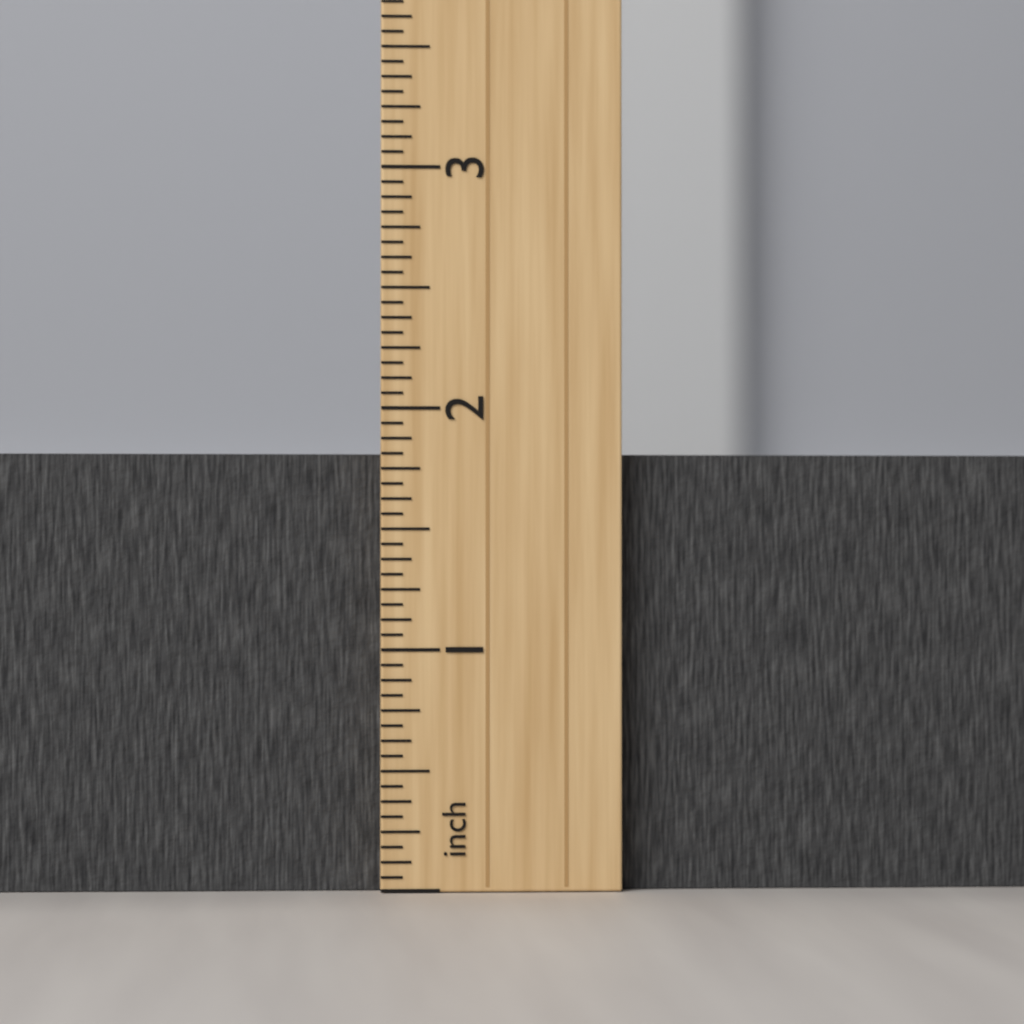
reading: 1.8125 inch
